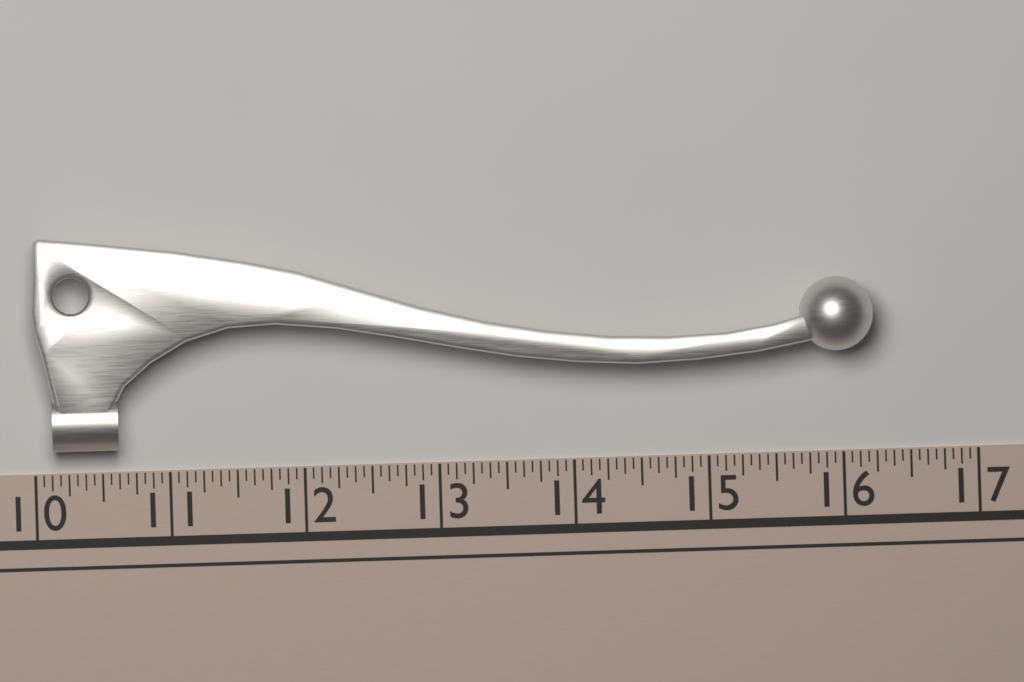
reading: 16.2500 (no unit)
